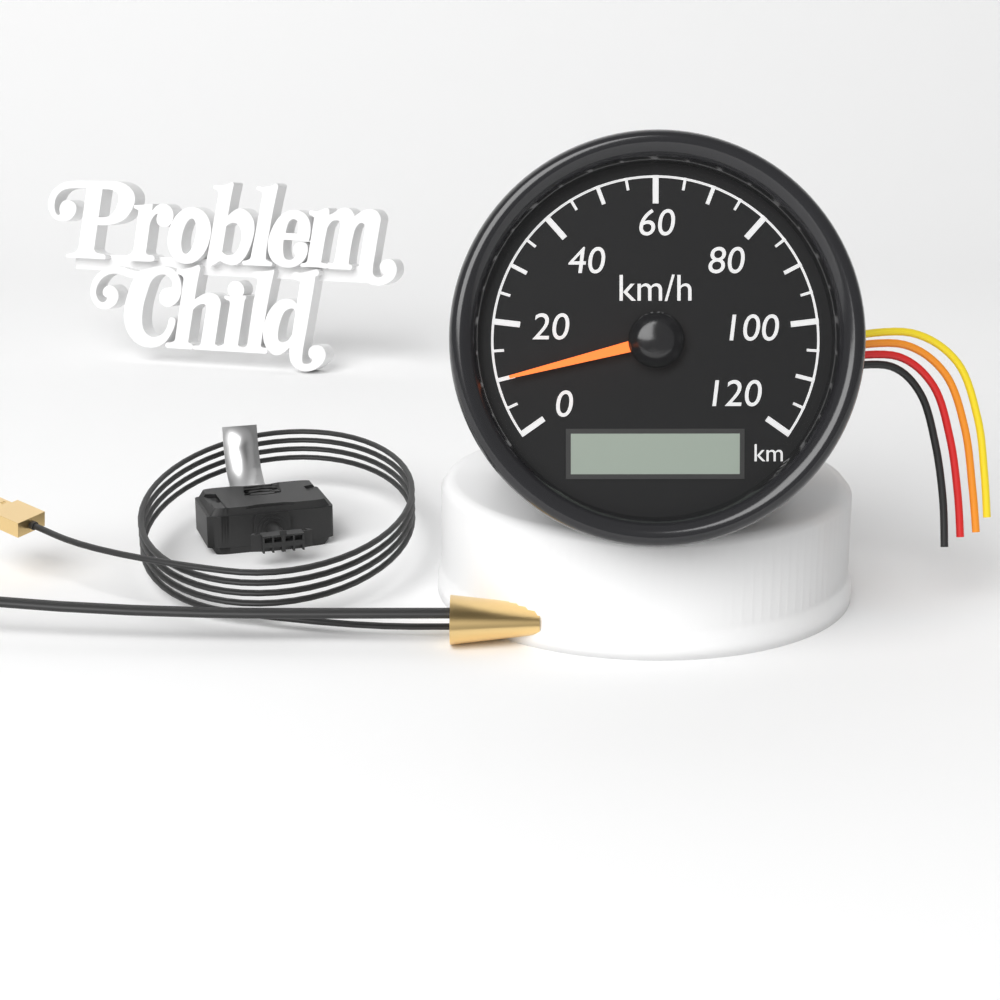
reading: 10 km/h
